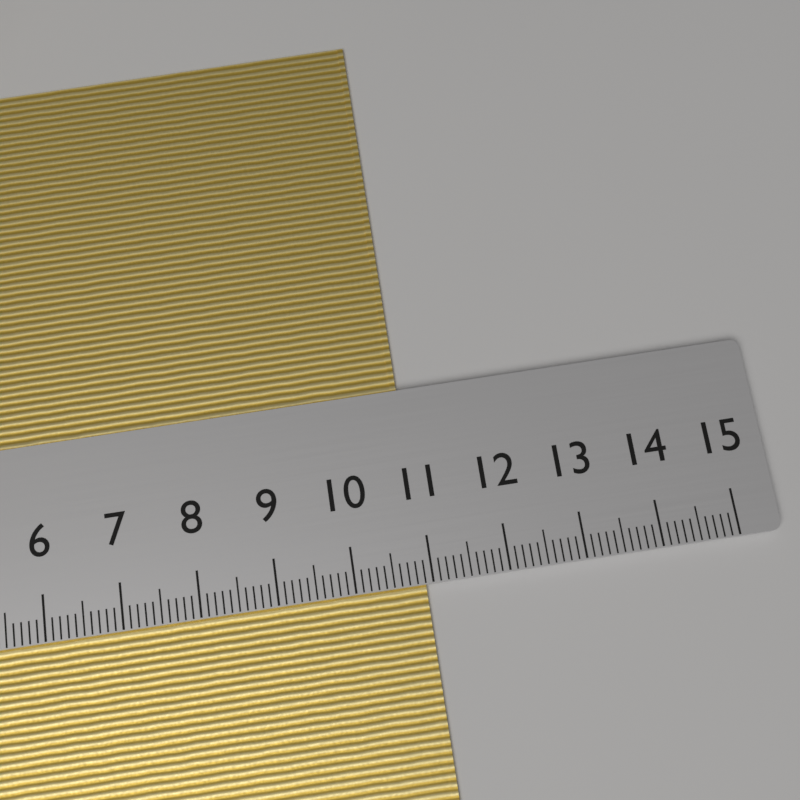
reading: 10.9 cm
